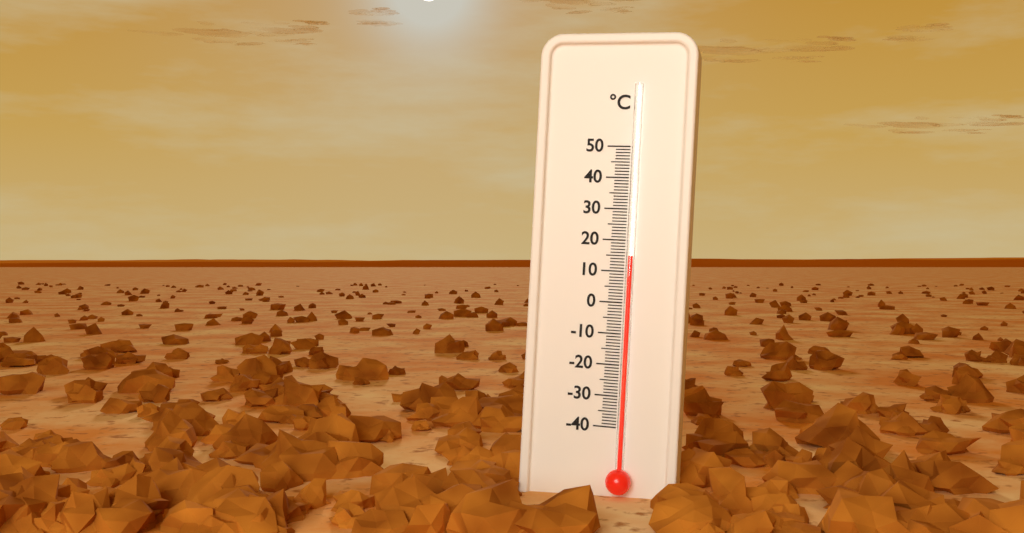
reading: 15 °C
